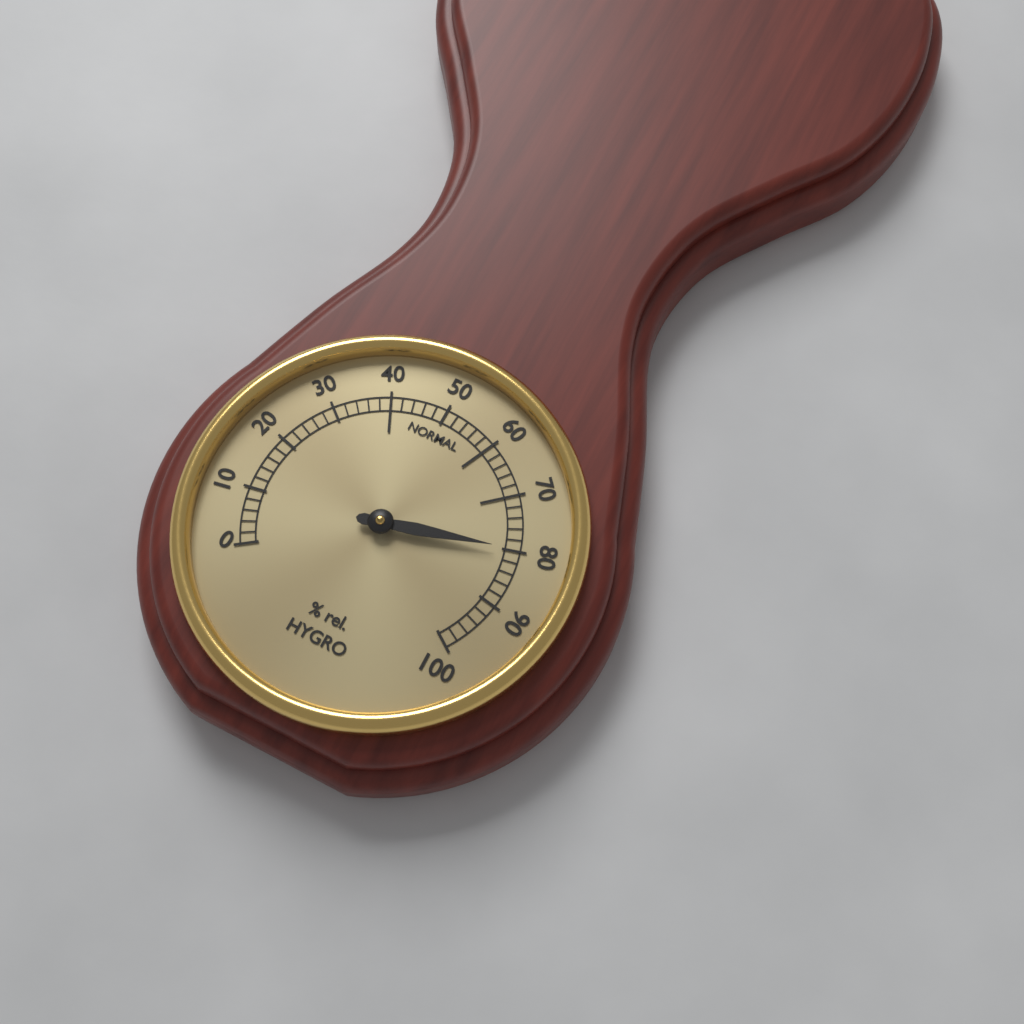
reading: 80 % rel.
